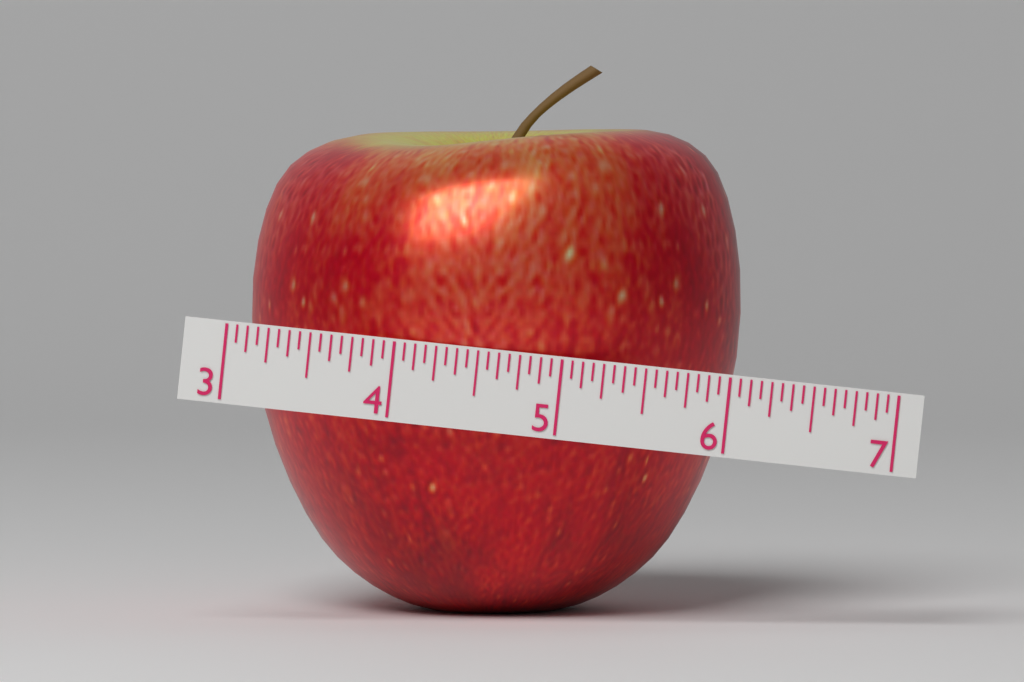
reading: 6.0000 (no unit)
